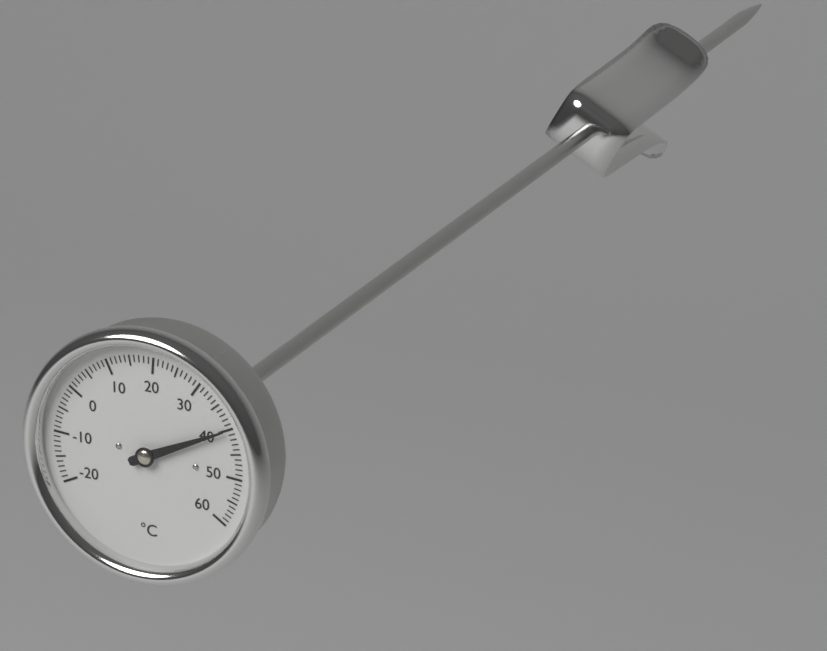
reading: 40 °C
